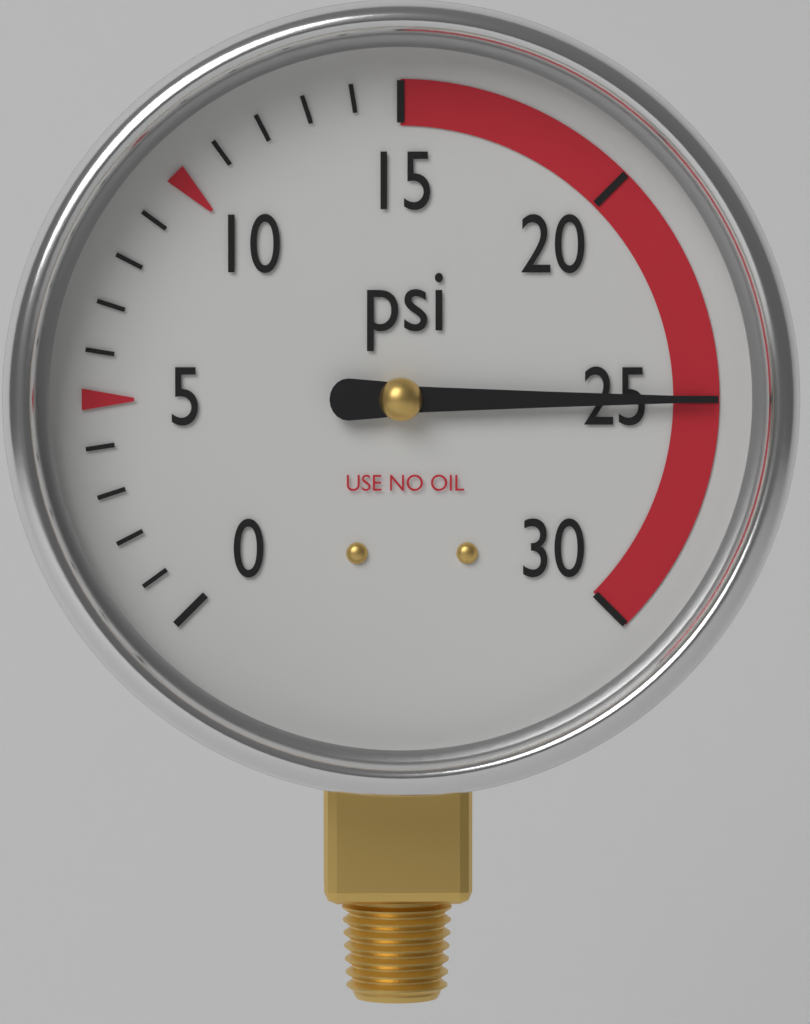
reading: 25 psi
